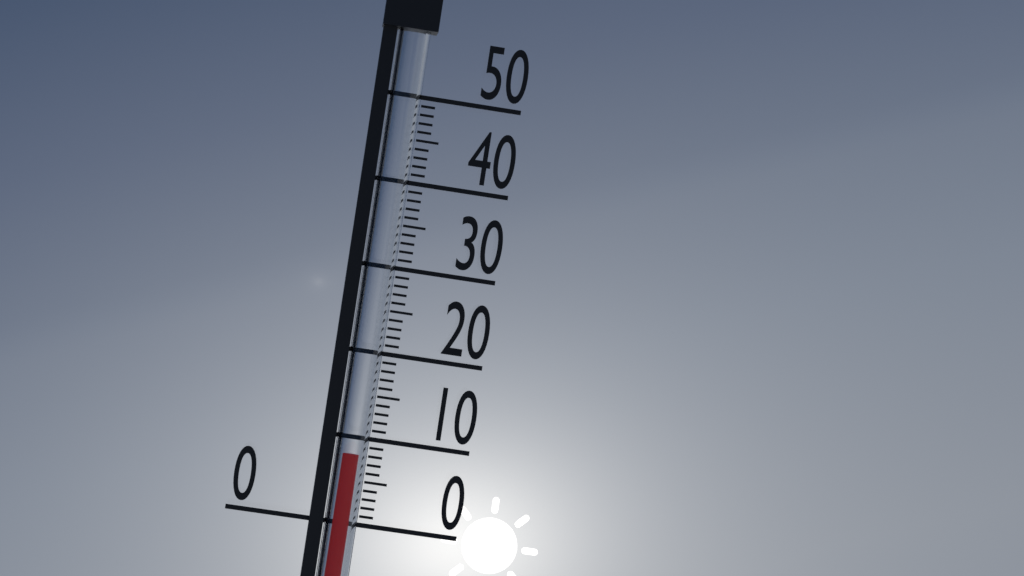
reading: 8 (no unit)
